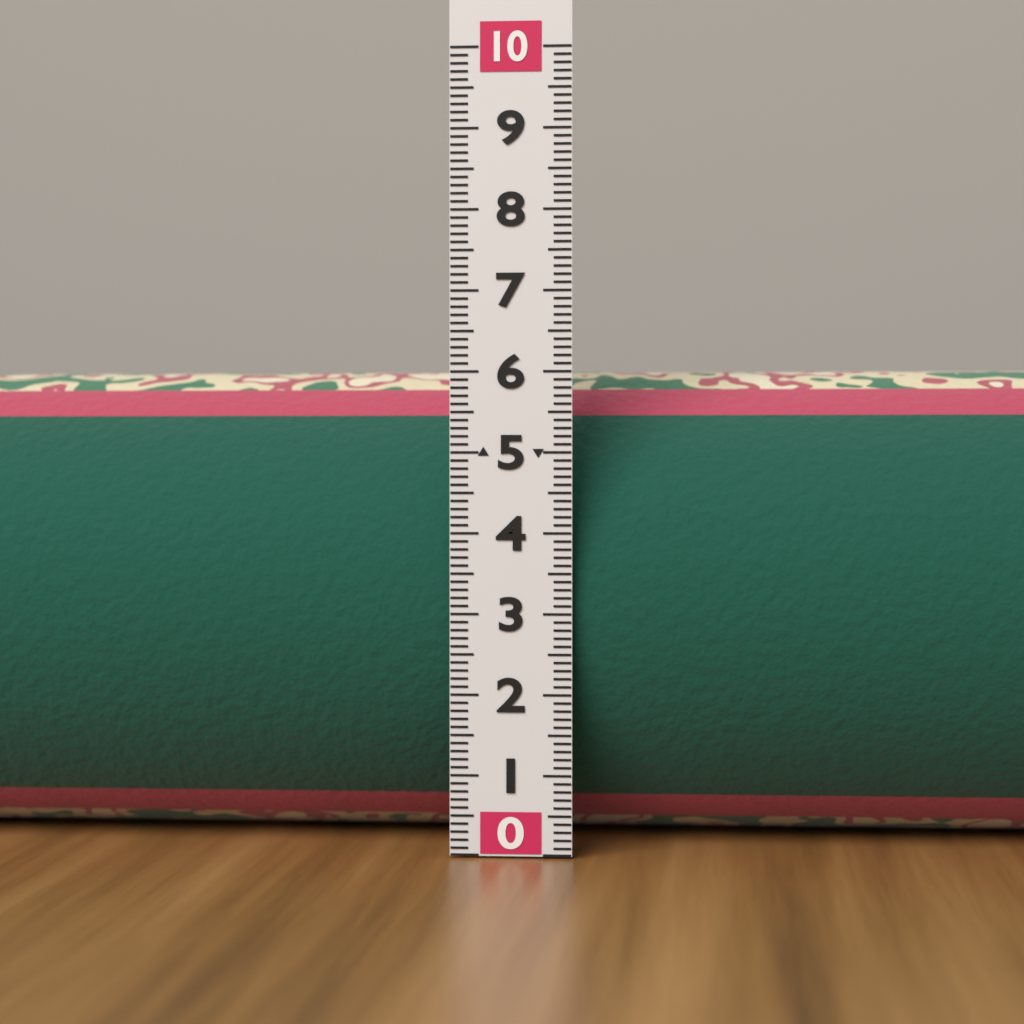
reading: 6.1 (no unit)
